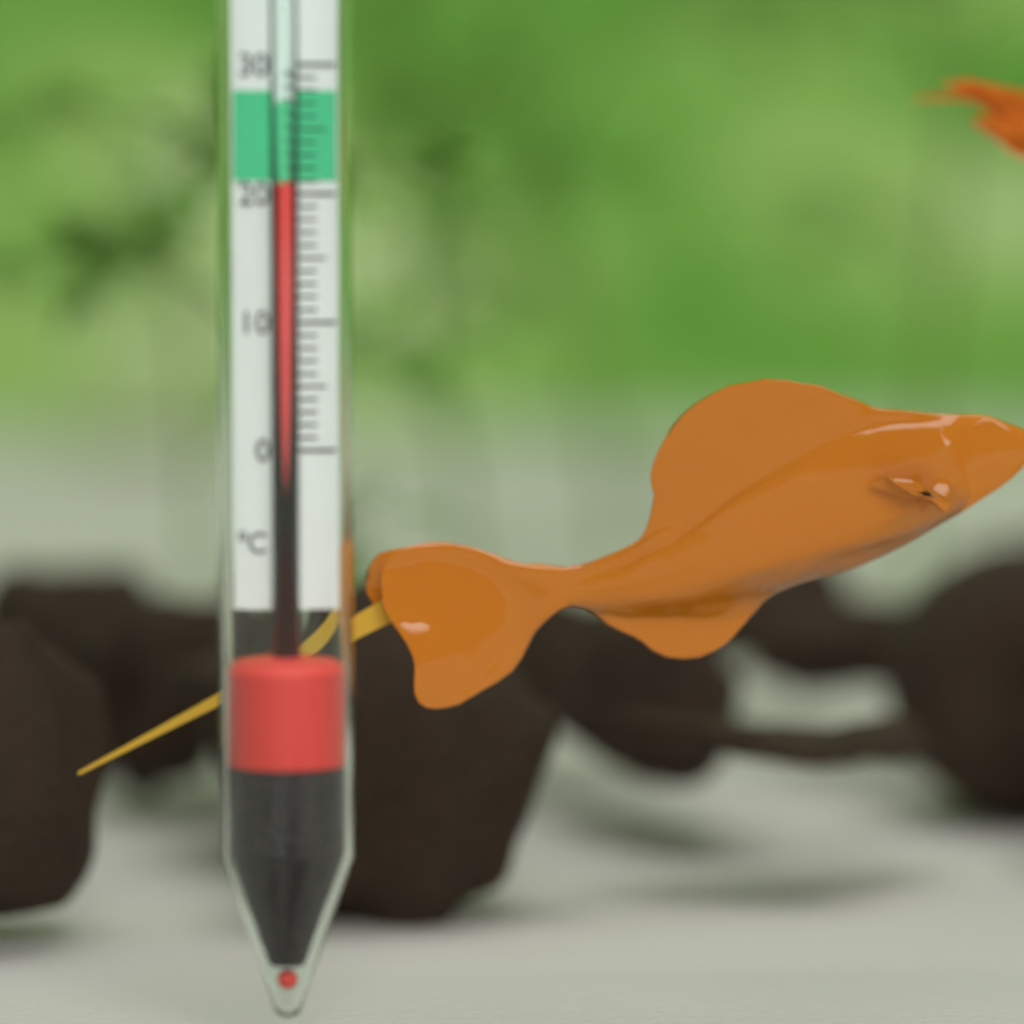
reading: 21 °C
